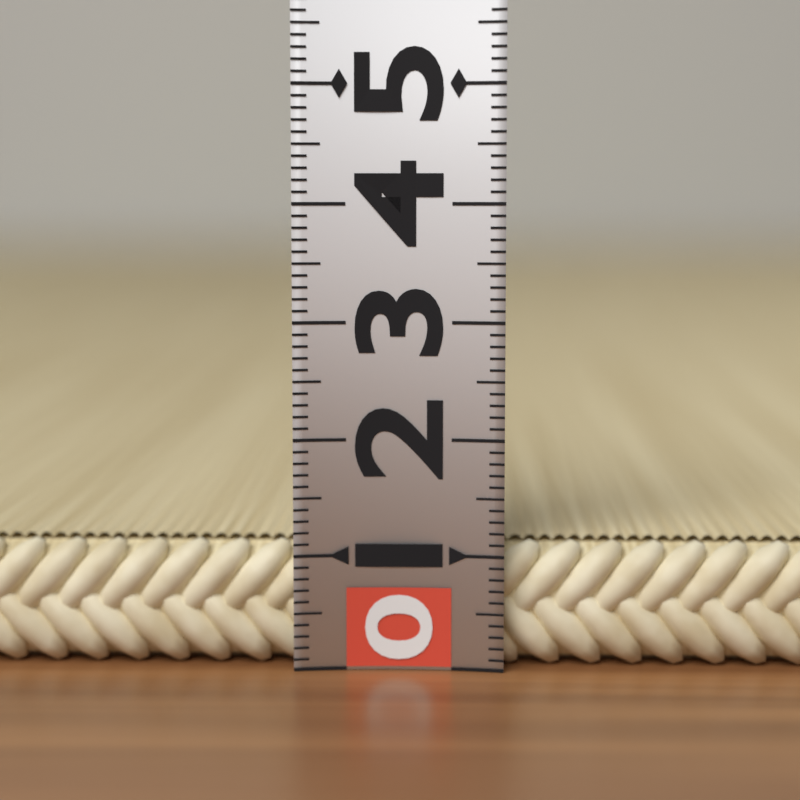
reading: 1.1 (no unit)
